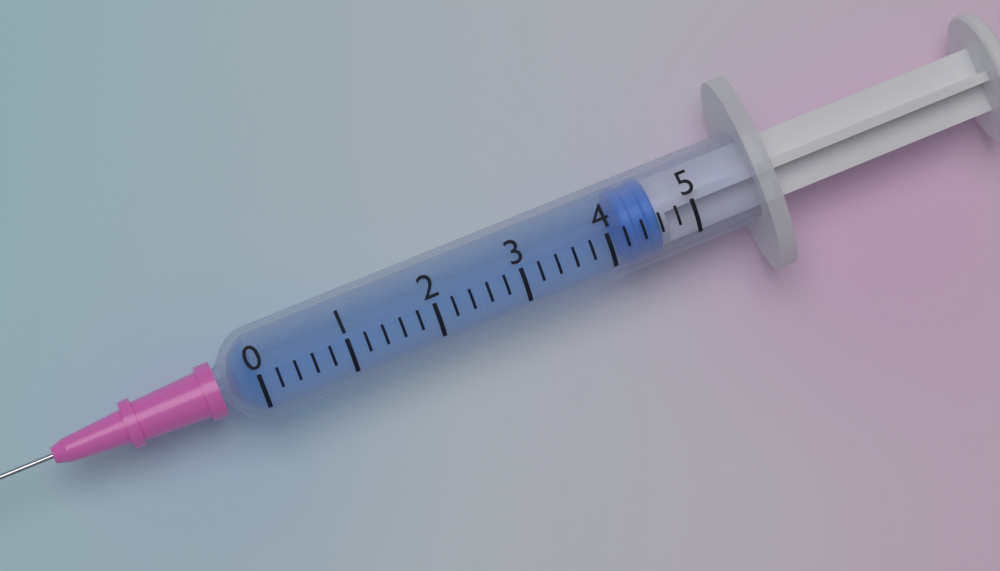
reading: 4.2 (no unit)
